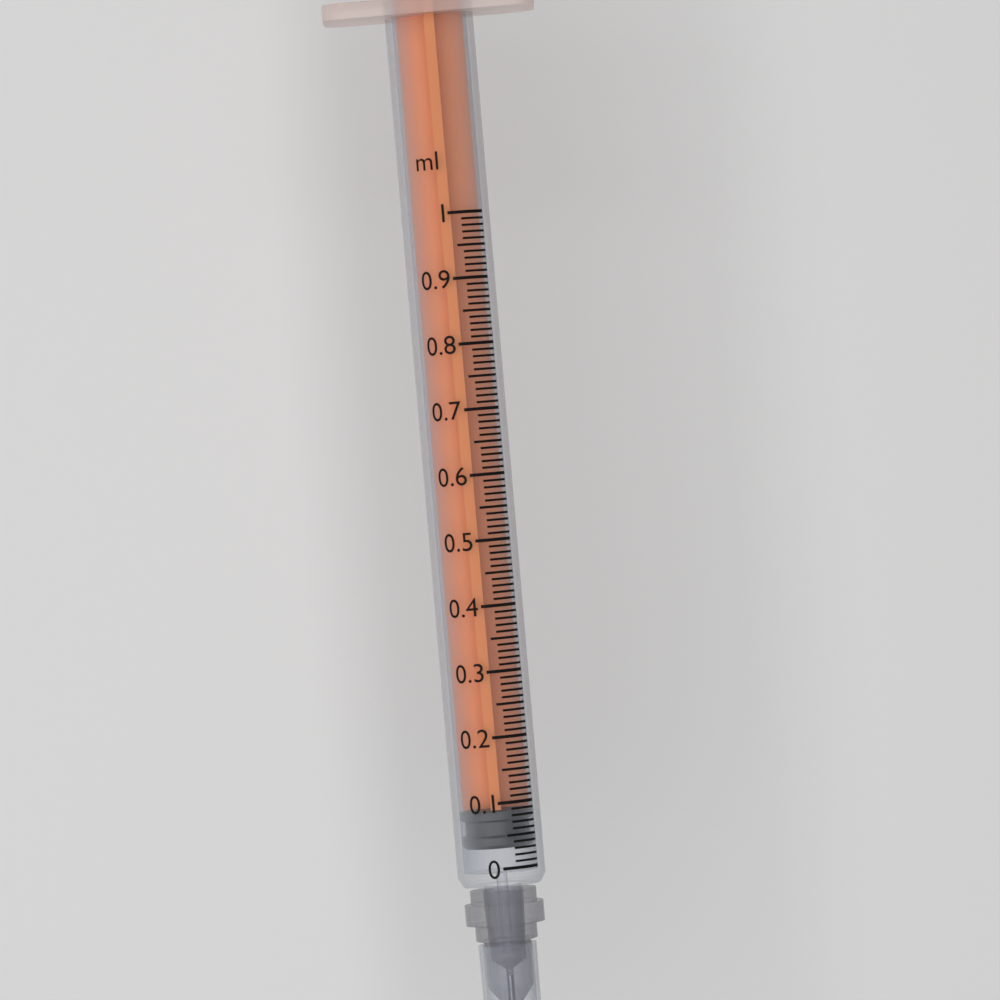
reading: 0.03 ml
